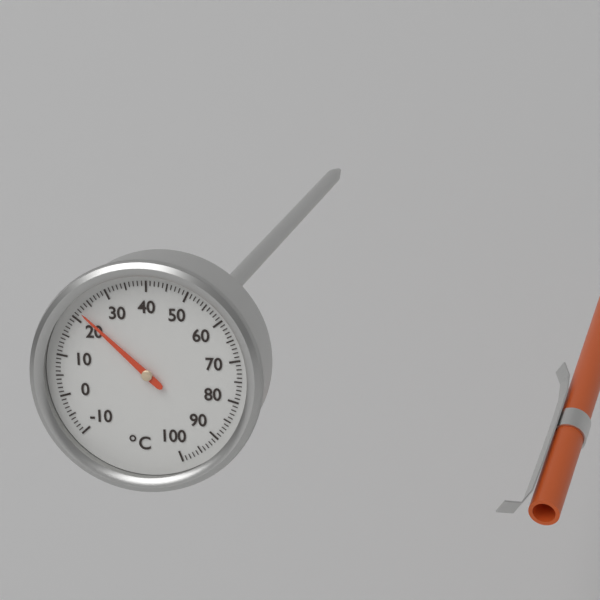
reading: 22 °C
